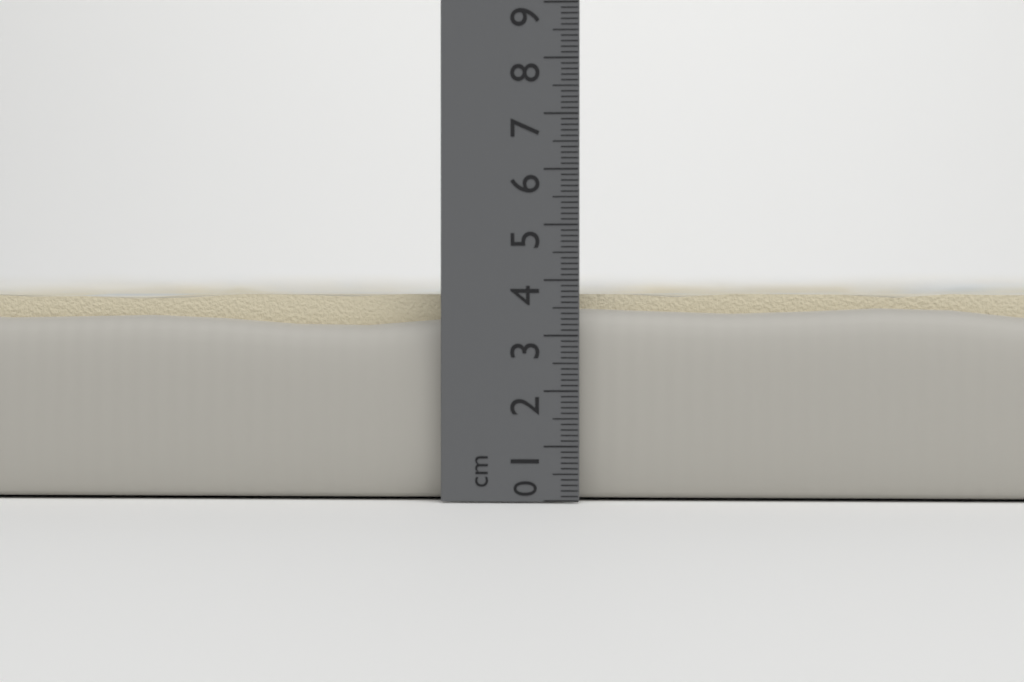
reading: 3.9 cm
